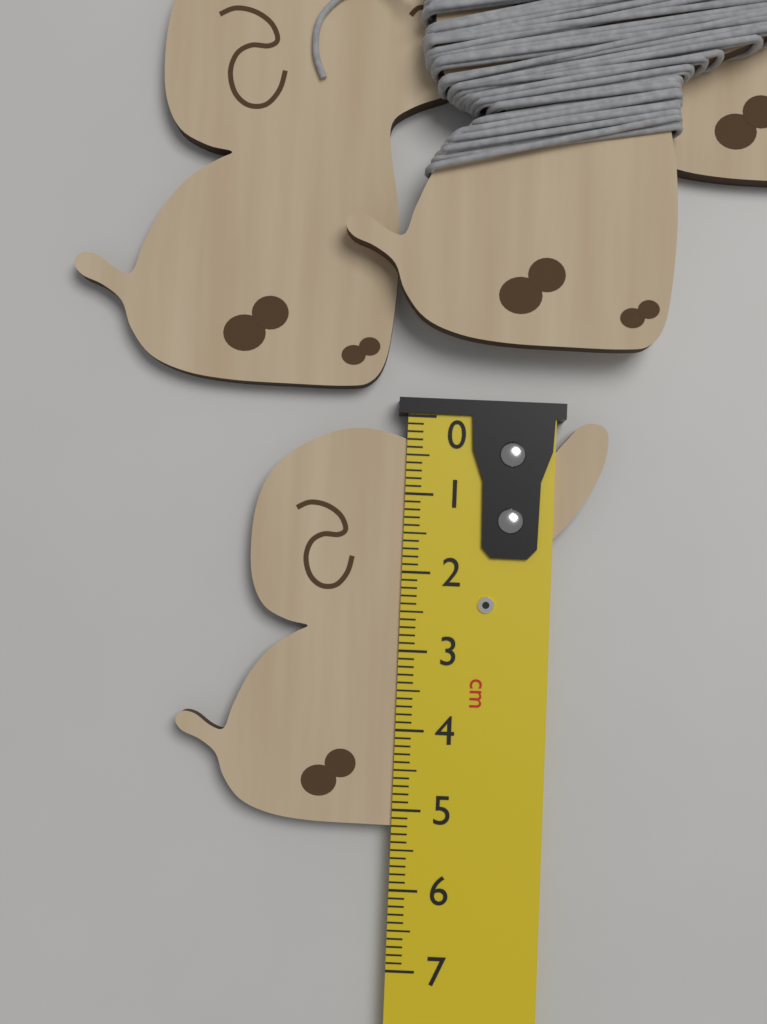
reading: 5.2 cm
